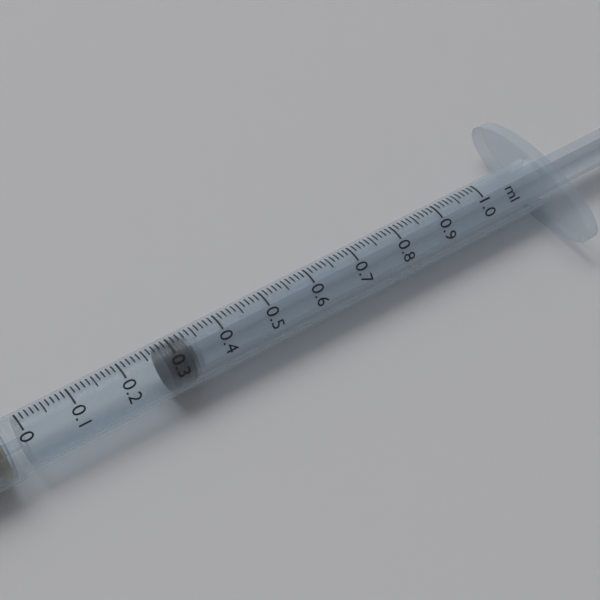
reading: 0.28 ml
